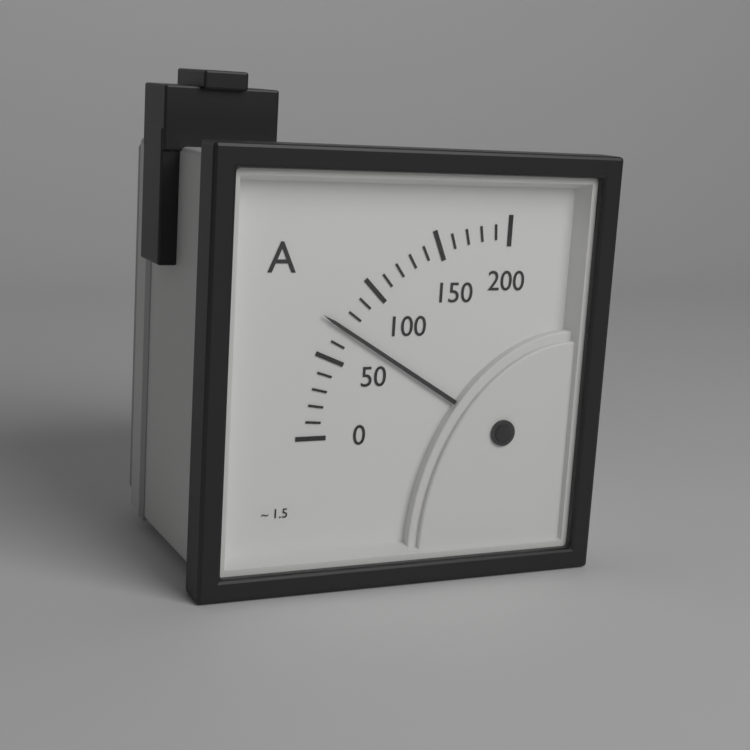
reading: 70 A
